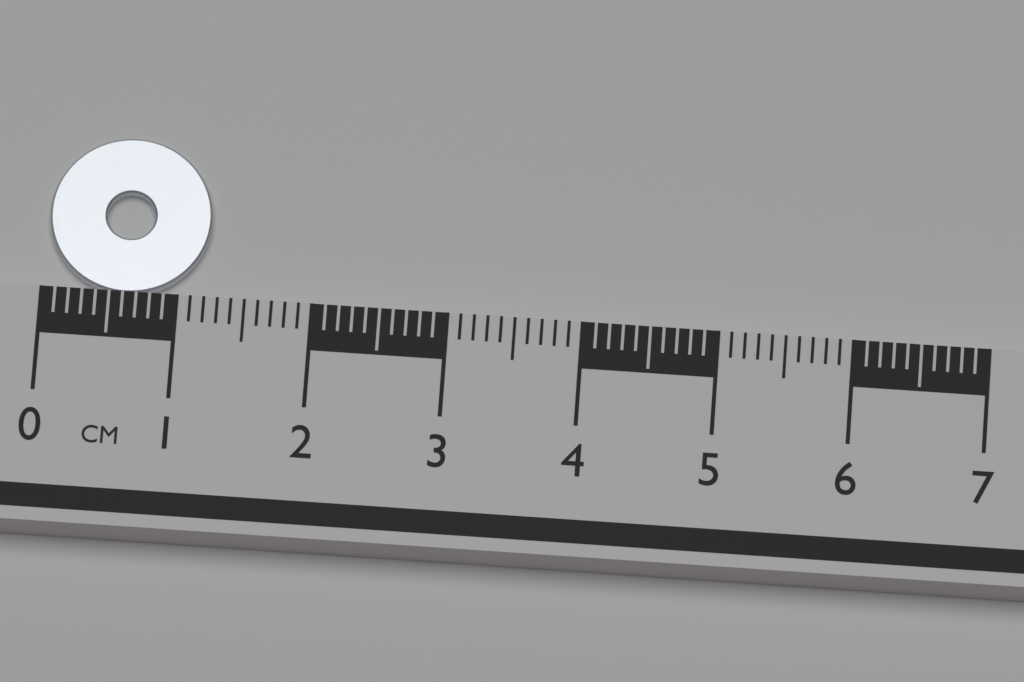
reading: 1.2 cm
